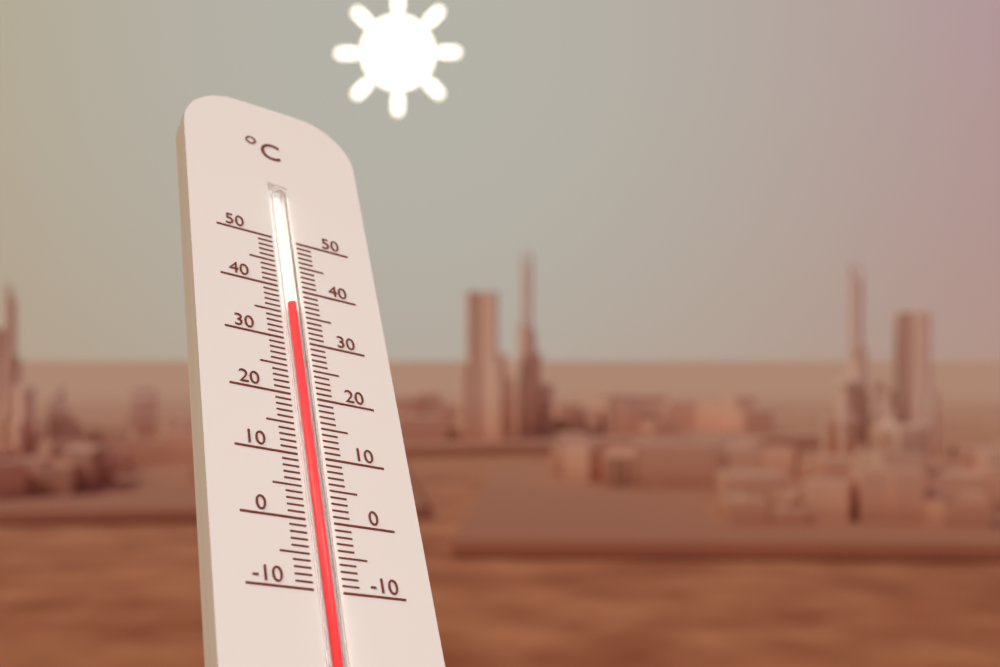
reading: 37 °C
